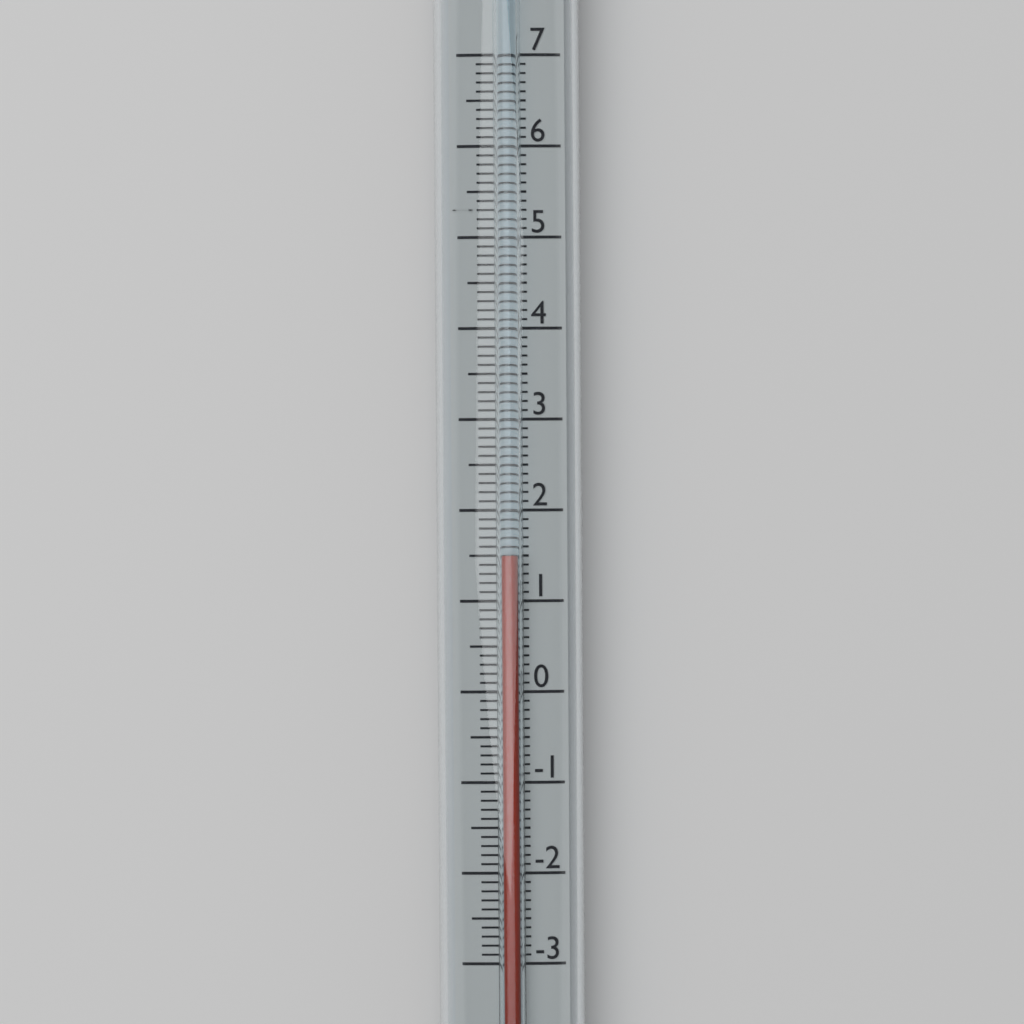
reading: 1.5 (no unit)
